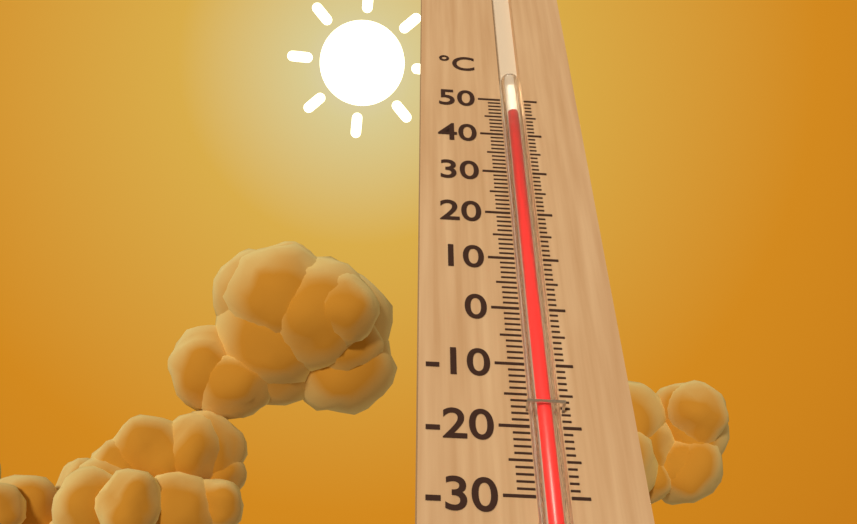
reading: 46 °C
